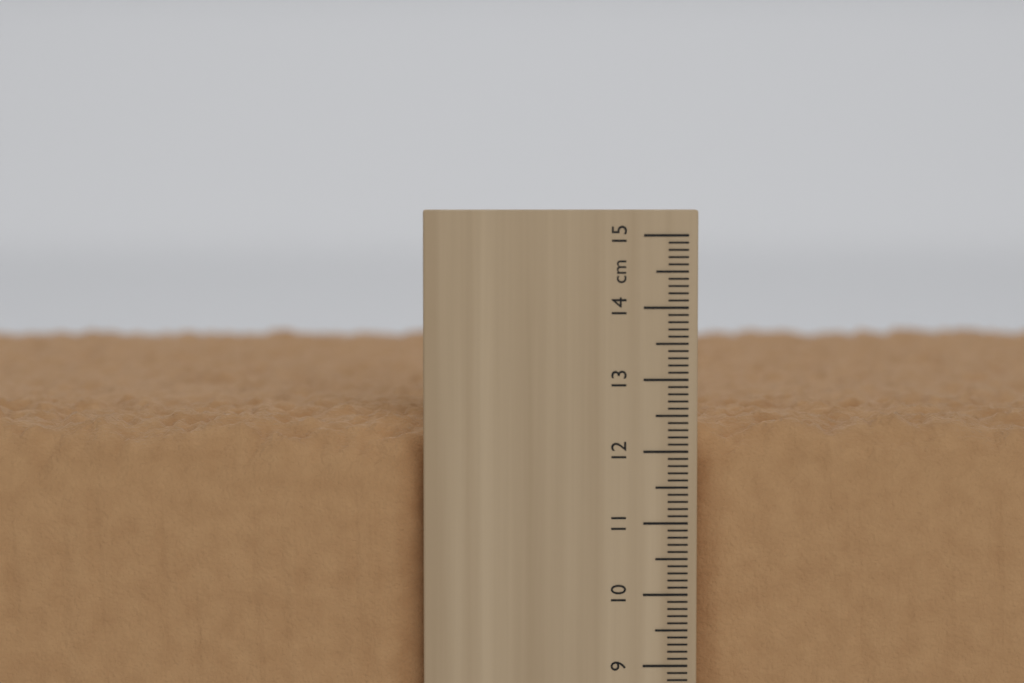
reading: 12.5 cm
